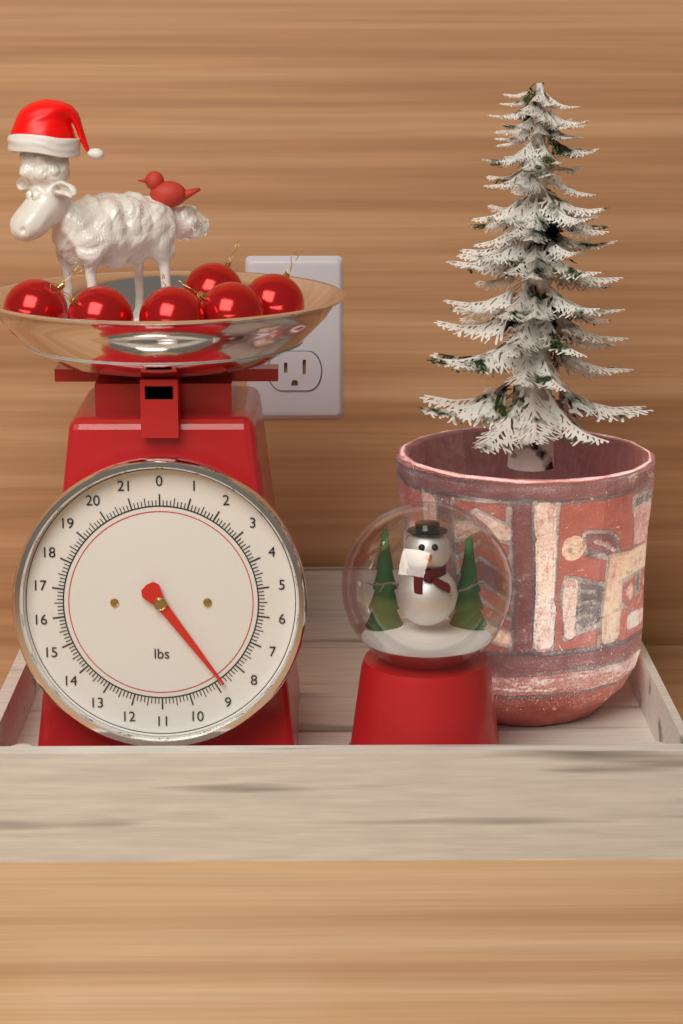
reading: 8.750 lbs
